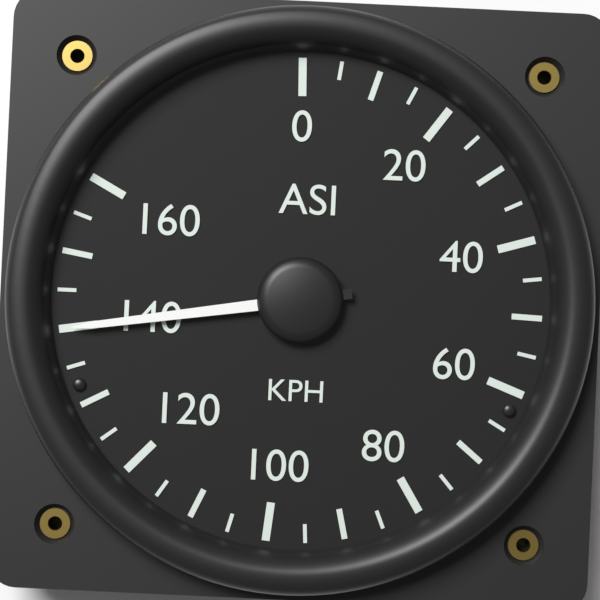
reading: 140 KPH
